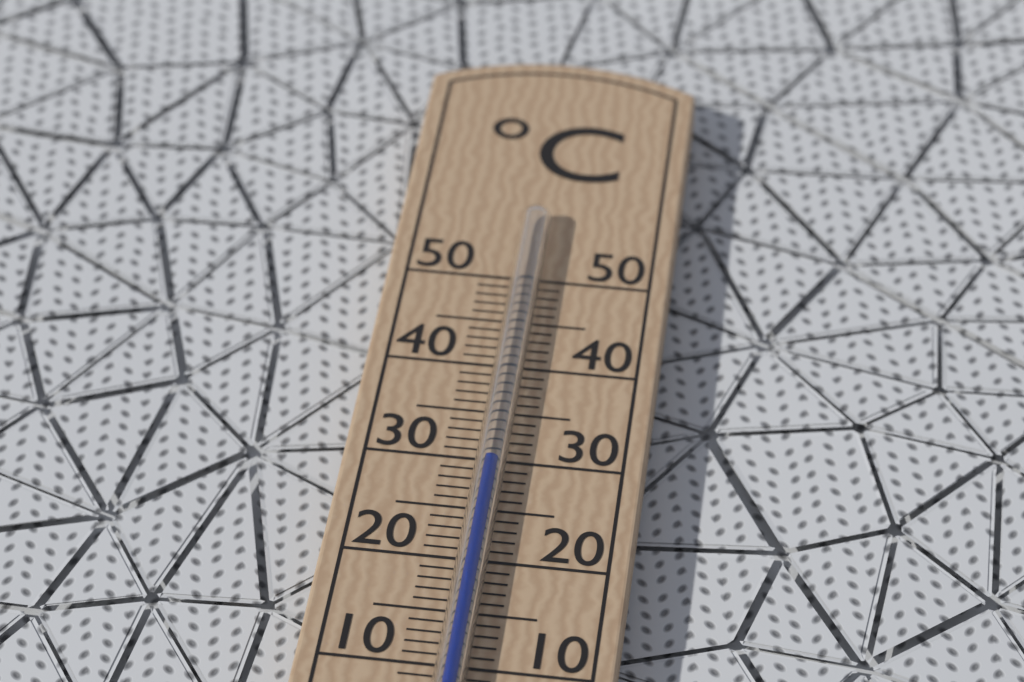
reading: 29 °C
